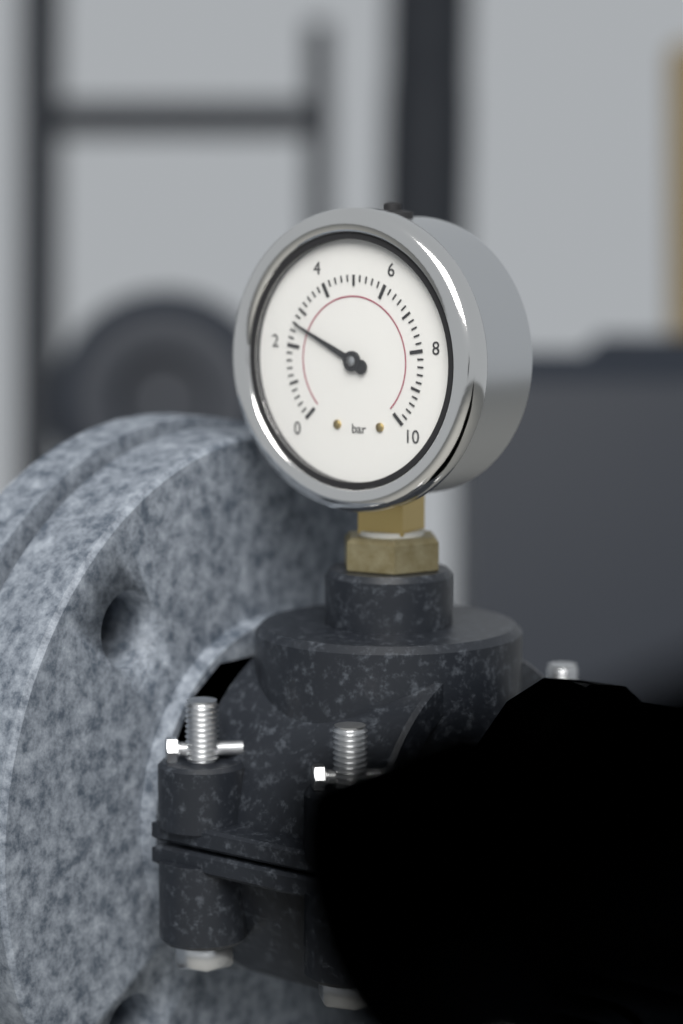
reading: 2.6 bar
